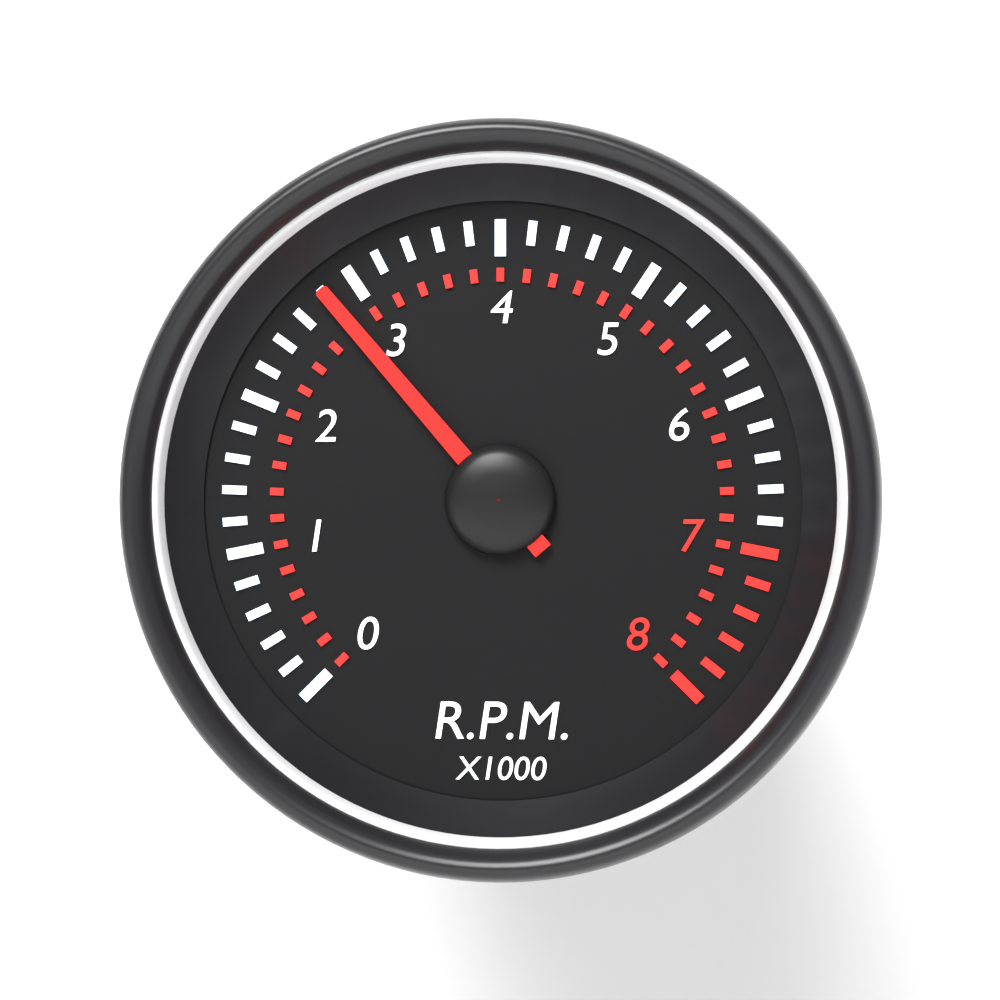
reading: 2.8 x1000 RPM
